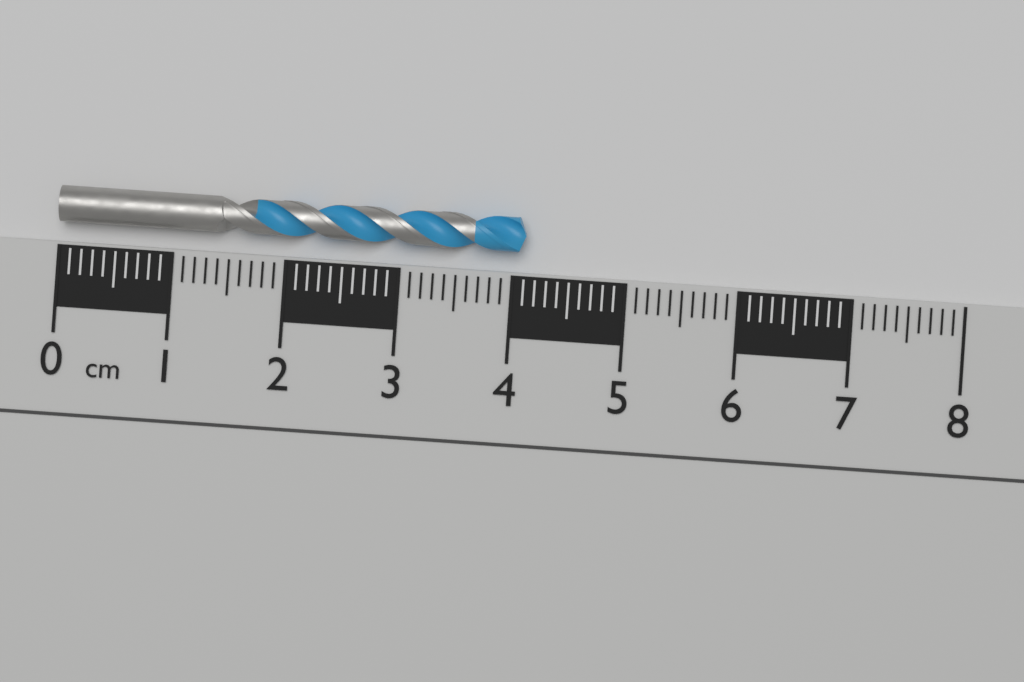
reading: 4.1 cm
